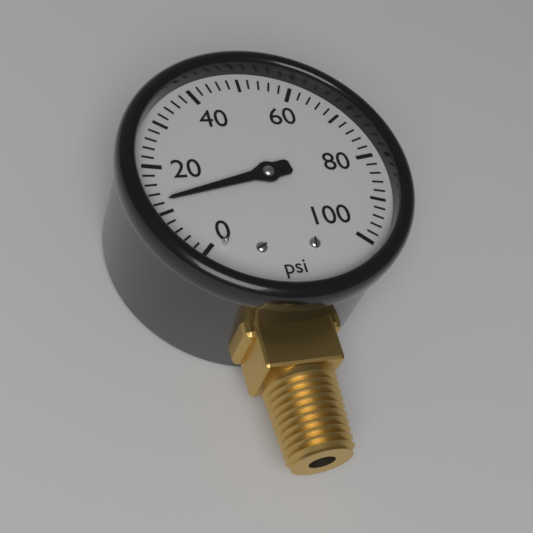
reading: 12 psi
